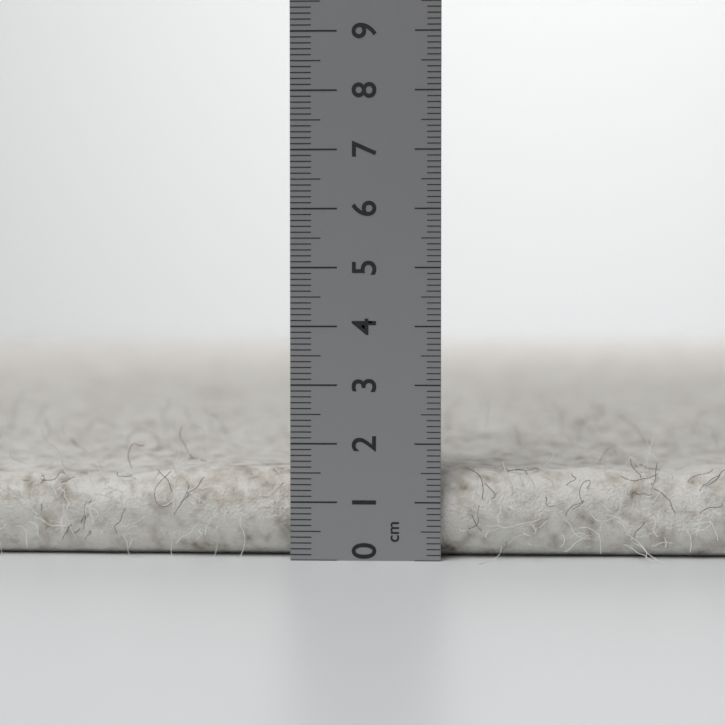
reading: 1.6 cm
